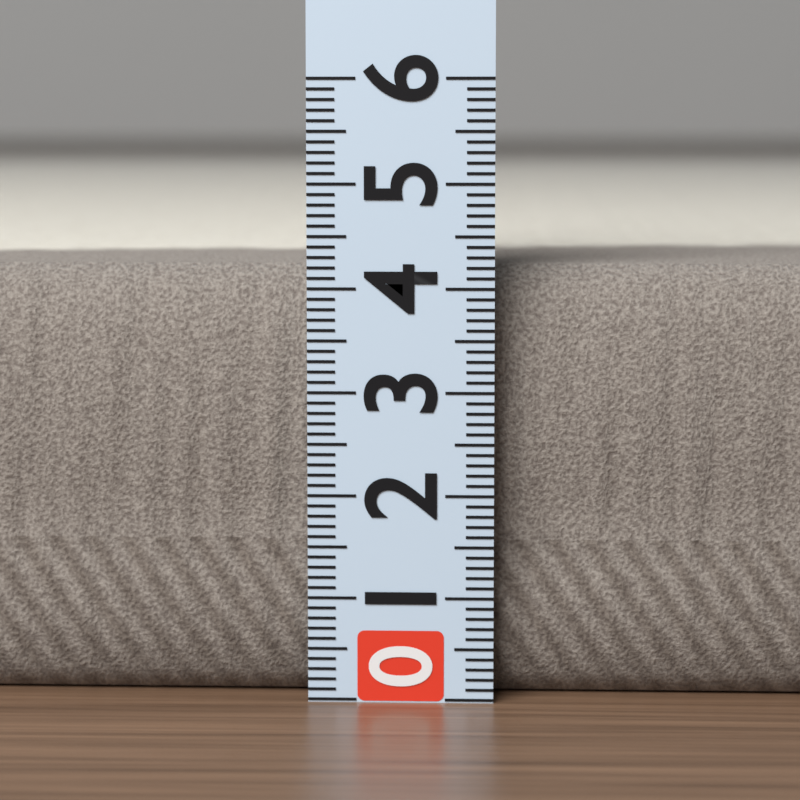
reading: 4.2 (no unit)
